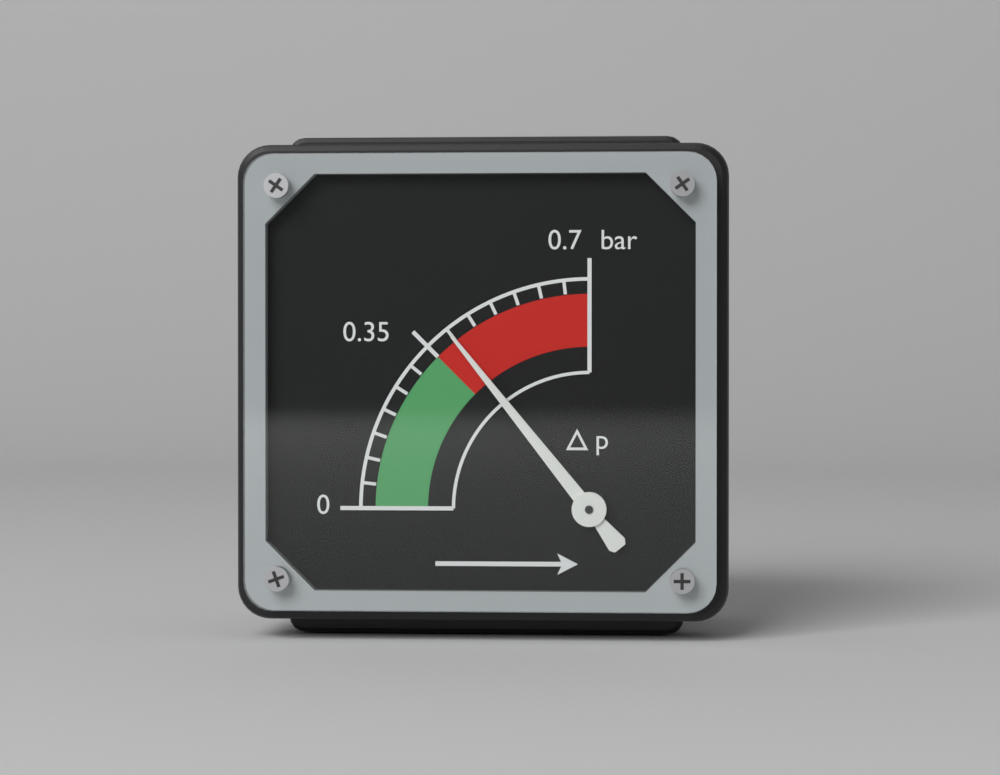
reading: 0.40 bar
